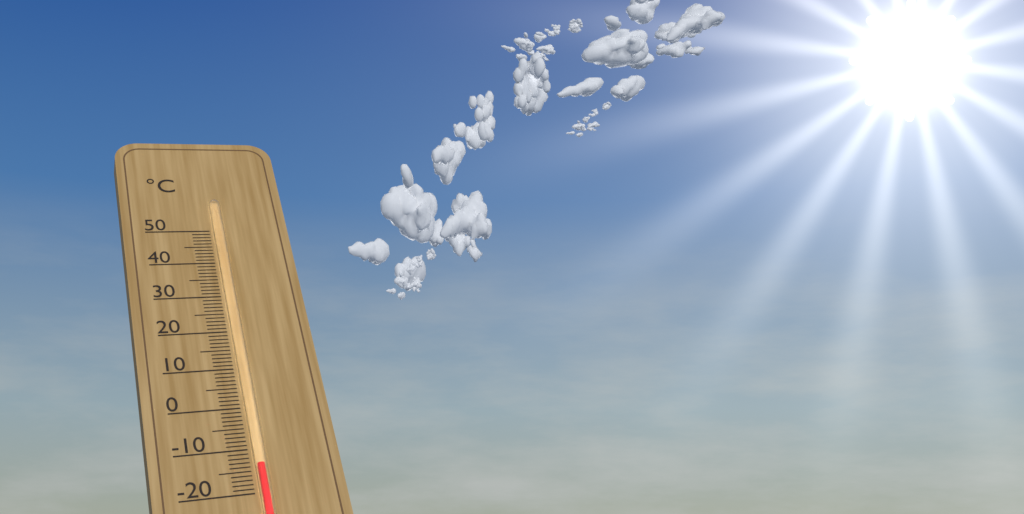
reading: -14 °C
